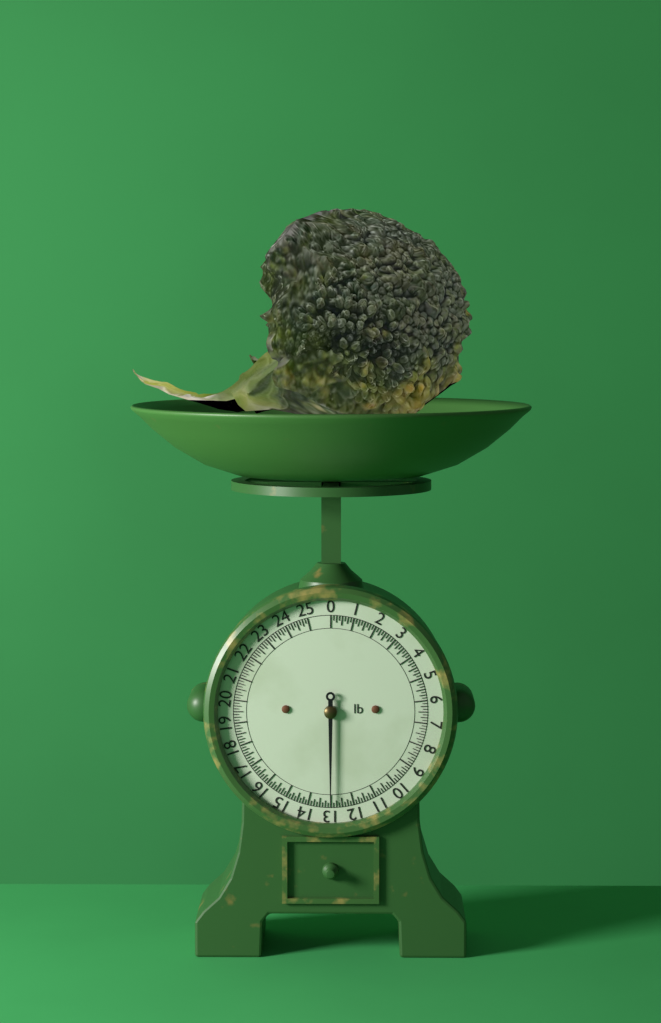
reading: 13.000 lb
